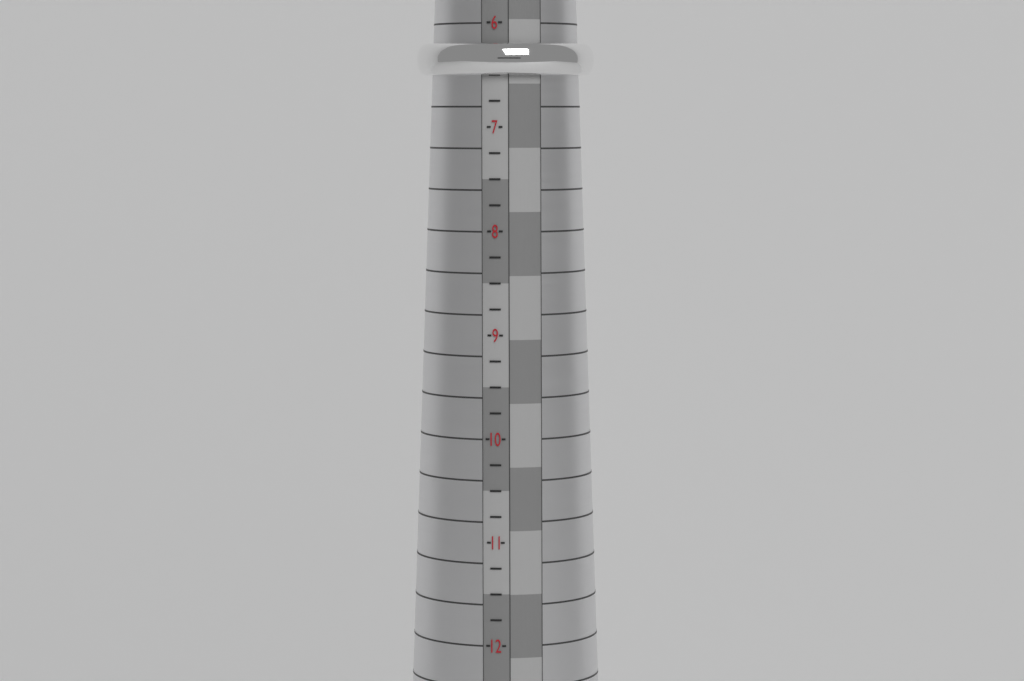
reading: 6.50 (no unit)
